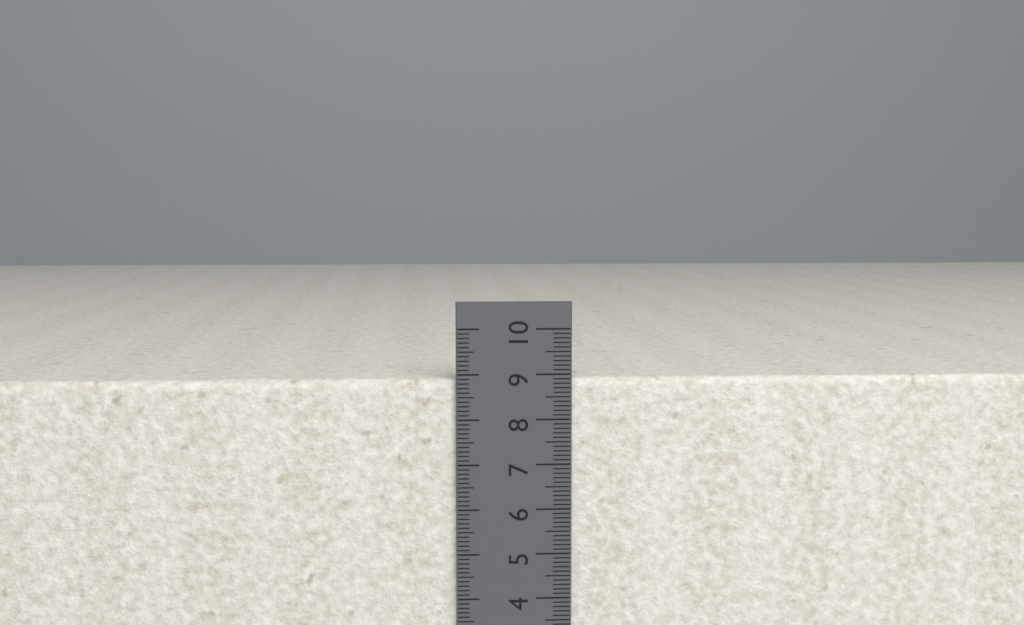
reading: 8.9 cm
